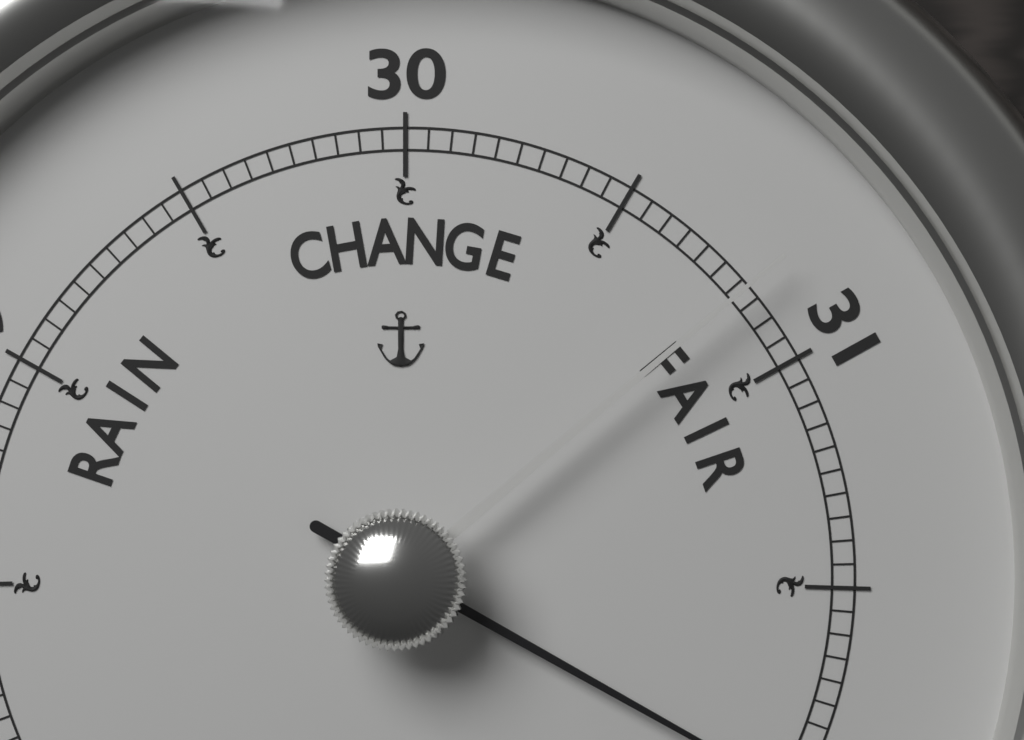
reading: 31.95 (no unit)
